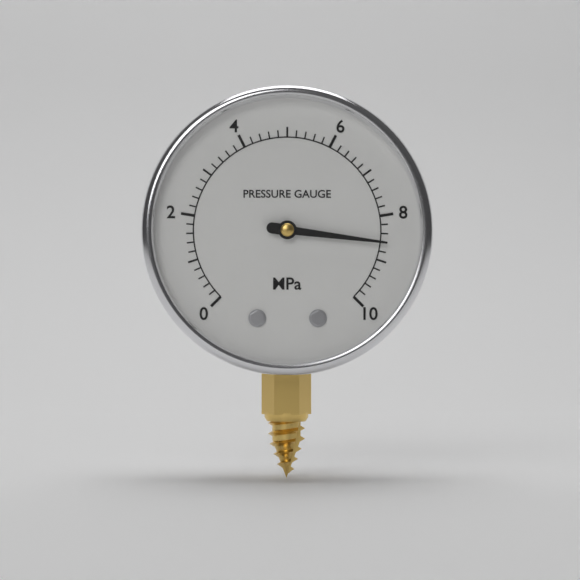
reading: 8.6 MPa
